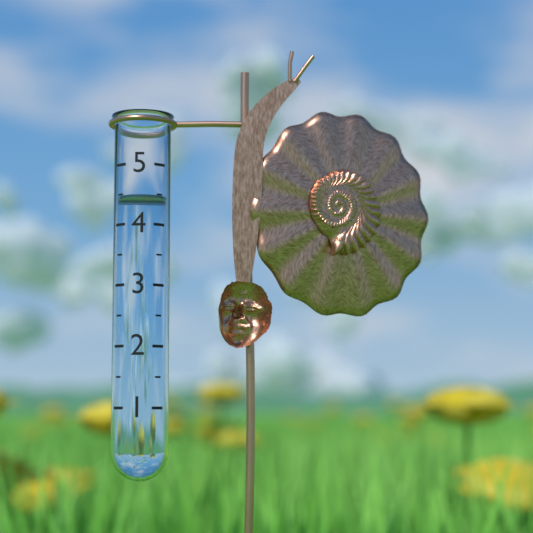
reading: 4.5 (no unit)
